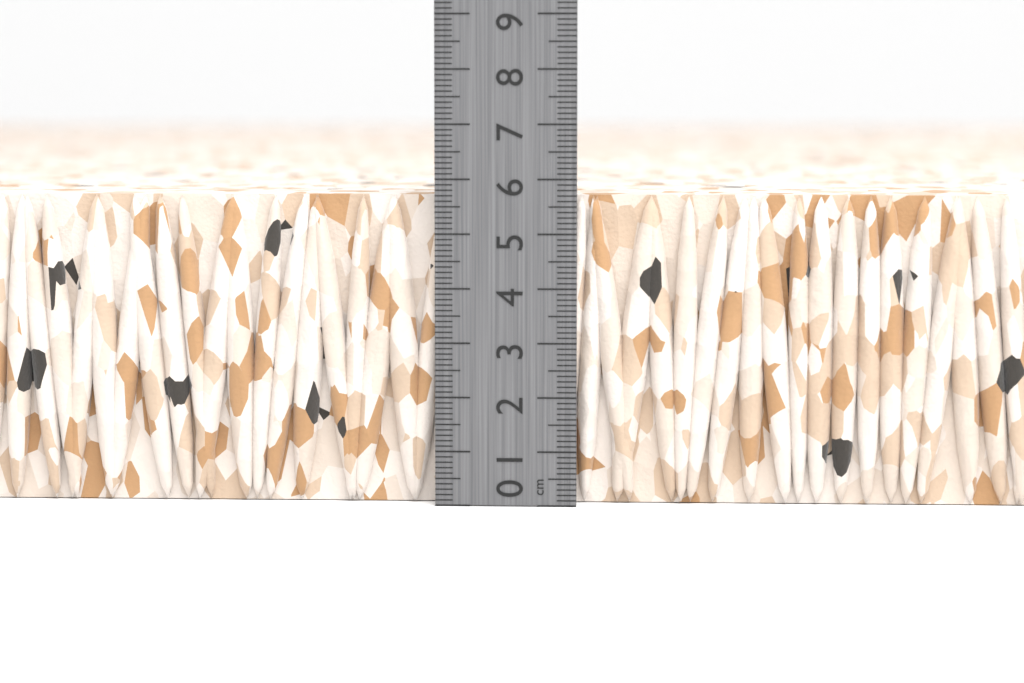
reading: 5.7 cm
